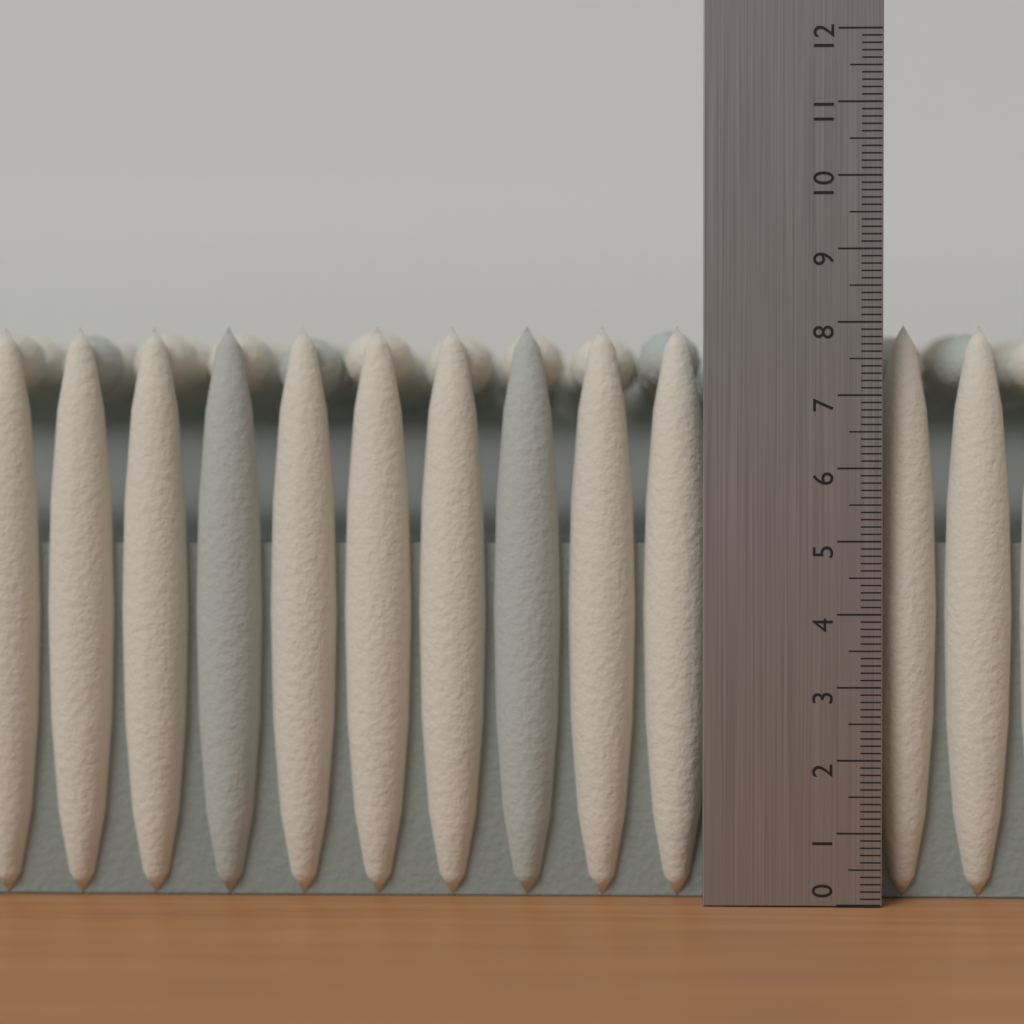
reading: 8.0 (no unit)
